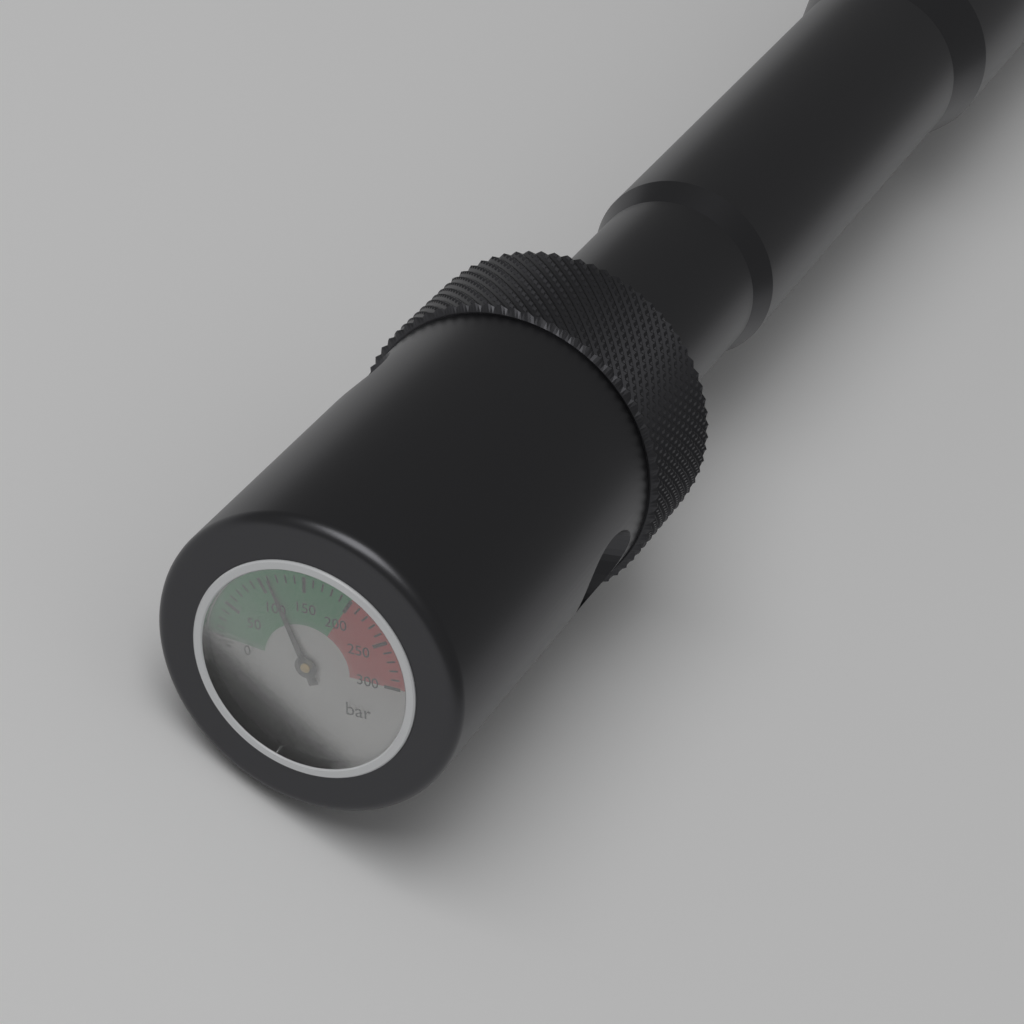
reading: 110 bar
